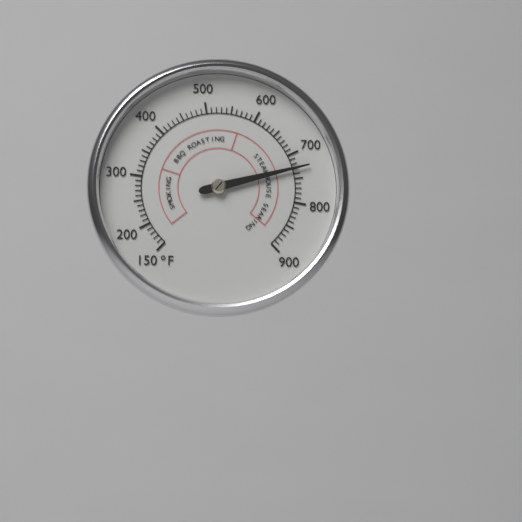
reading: 730 °F
